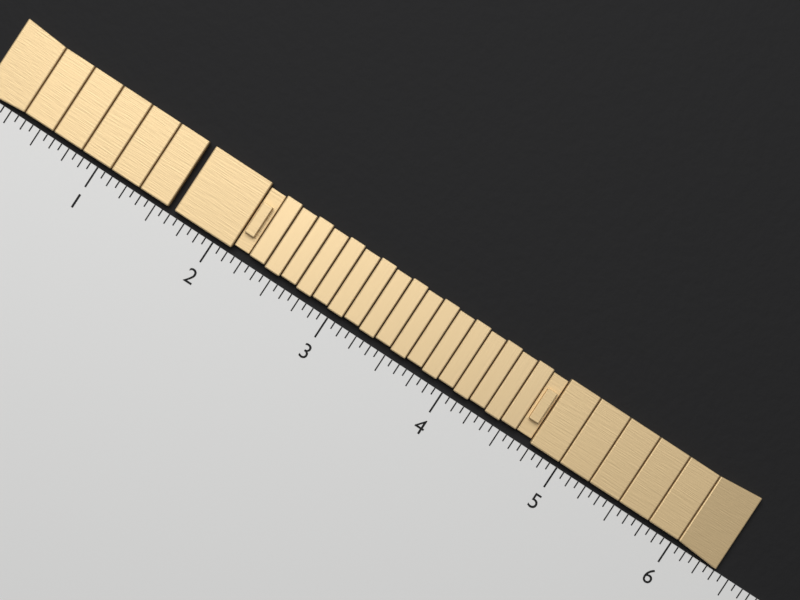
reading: 6.3750 (no unit)
